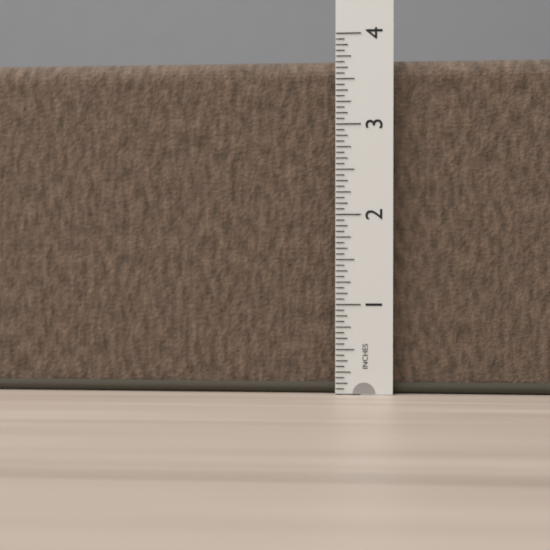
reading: 3.7500 in
